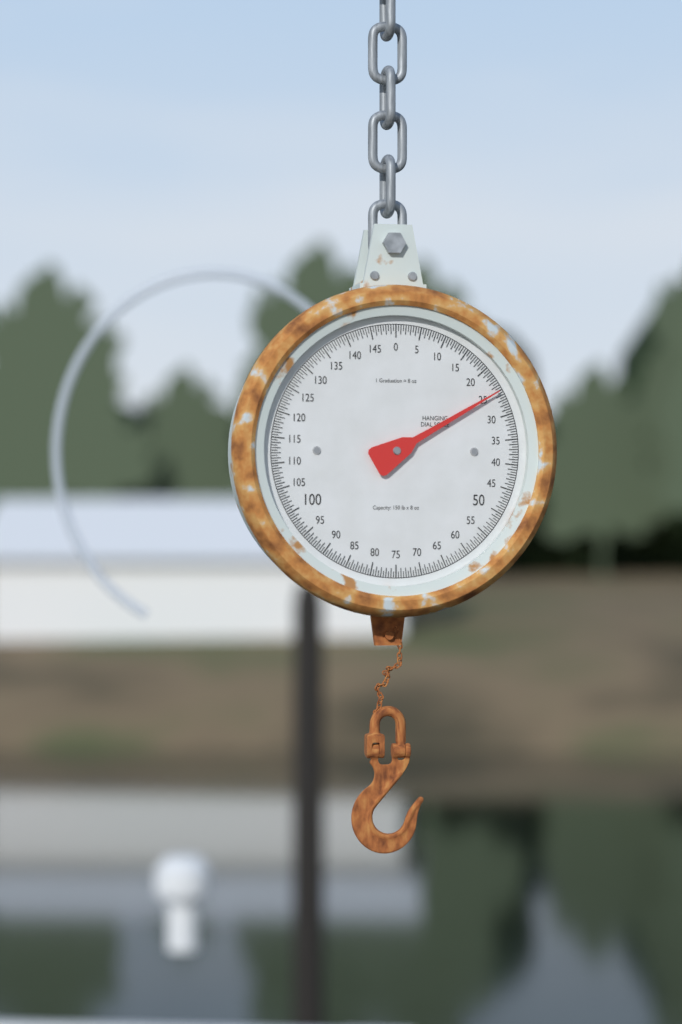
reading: 25.0 lb
